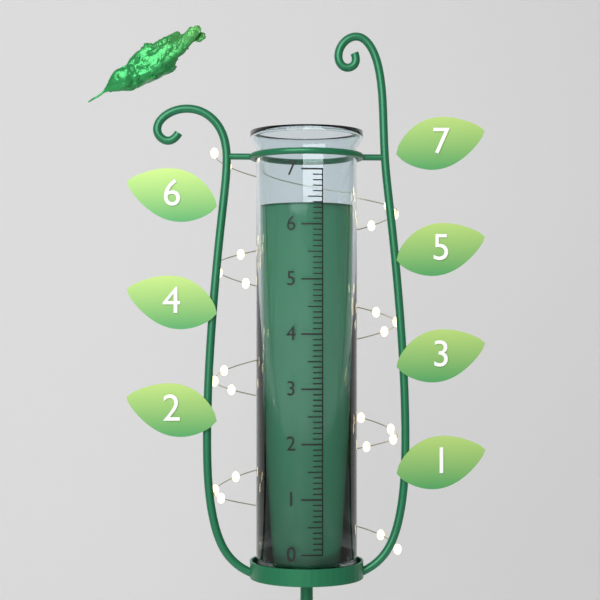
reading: 6.4 (no unit)
